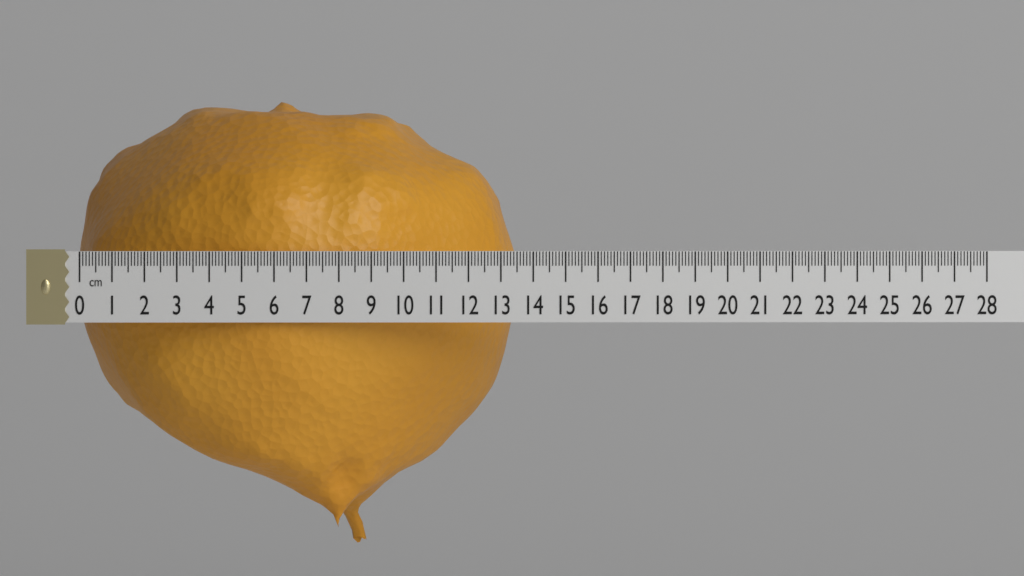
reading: 13.6 cm
